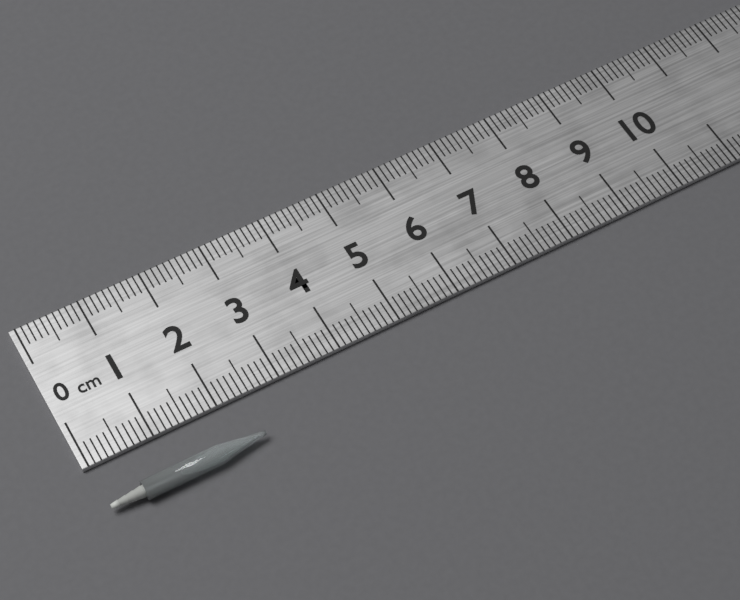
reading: 2.4 cm
